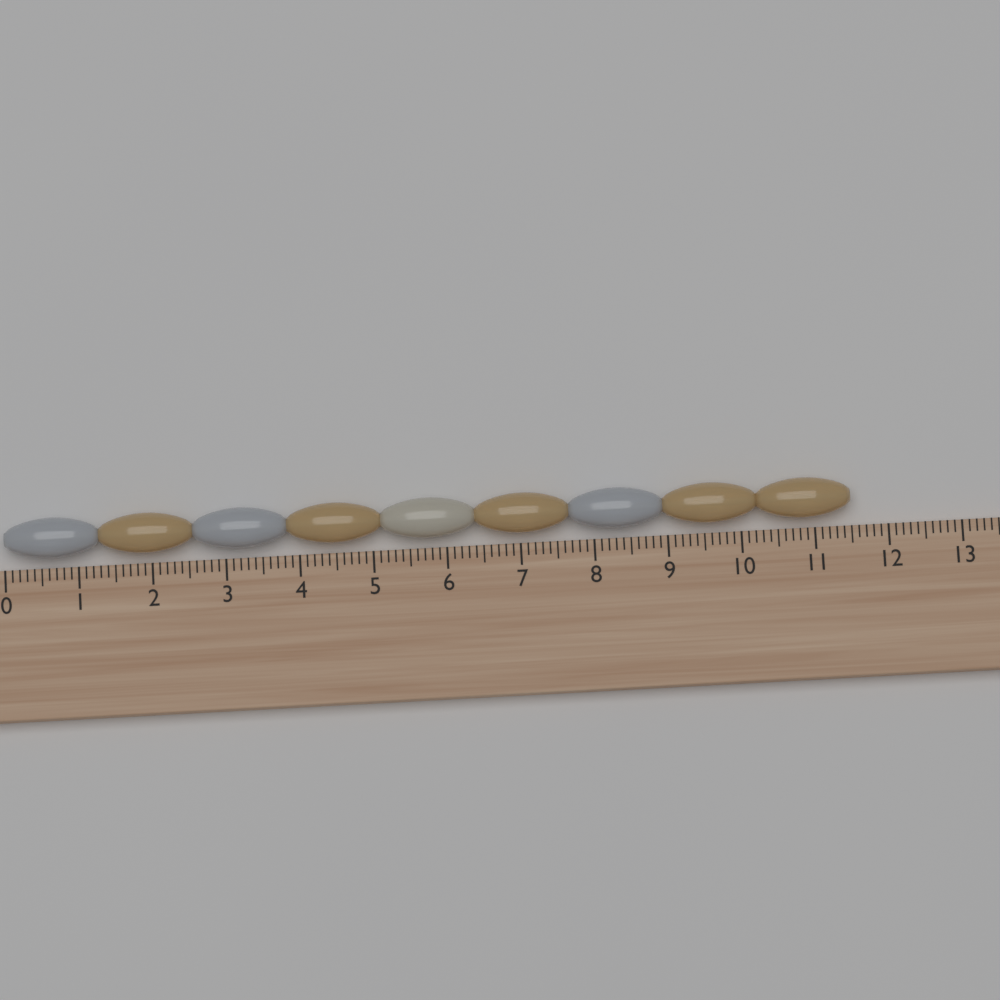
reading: 11.5 (no unit)
